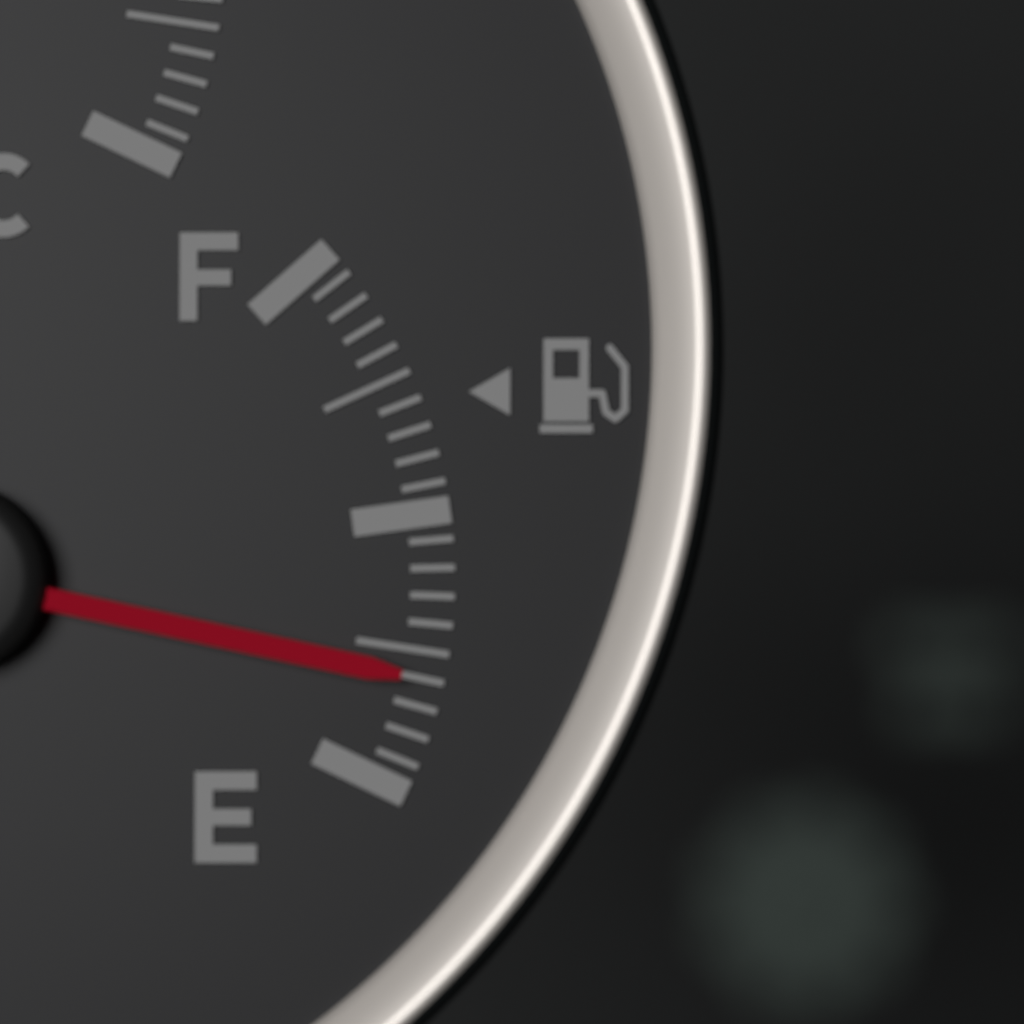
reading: 0.20 (no unit)
